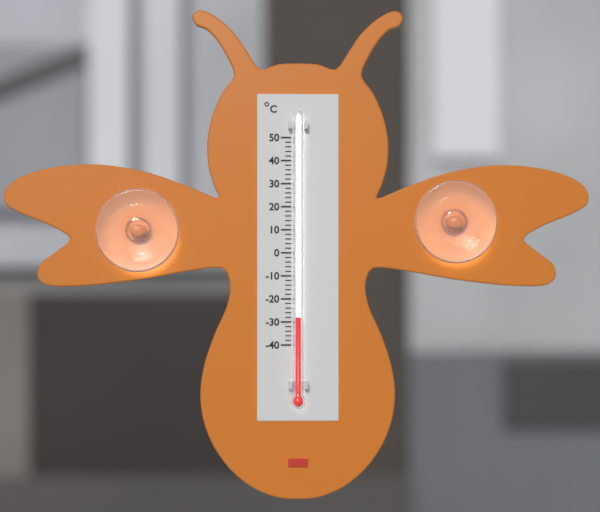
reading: -28 °C
